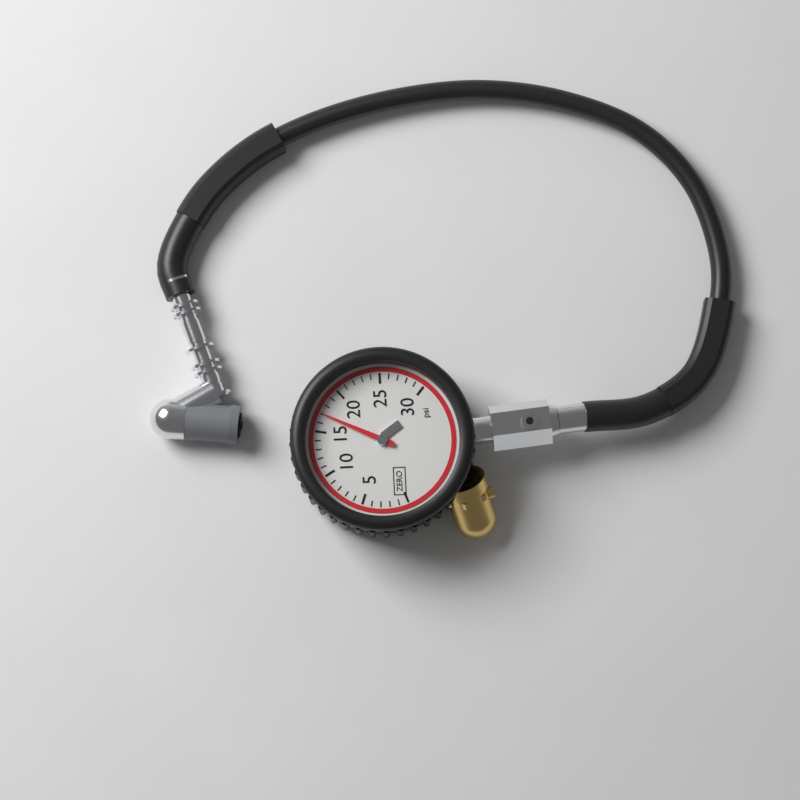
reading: 17 psi
